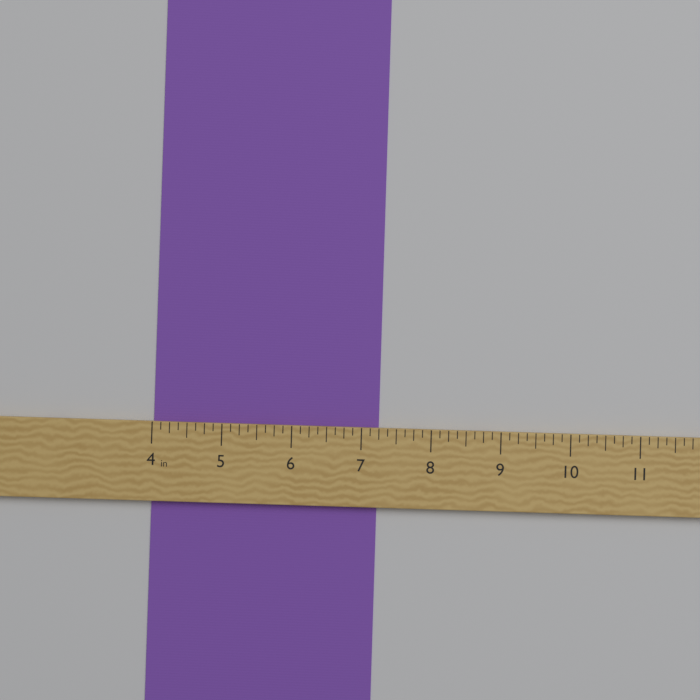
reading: 7.250 in
